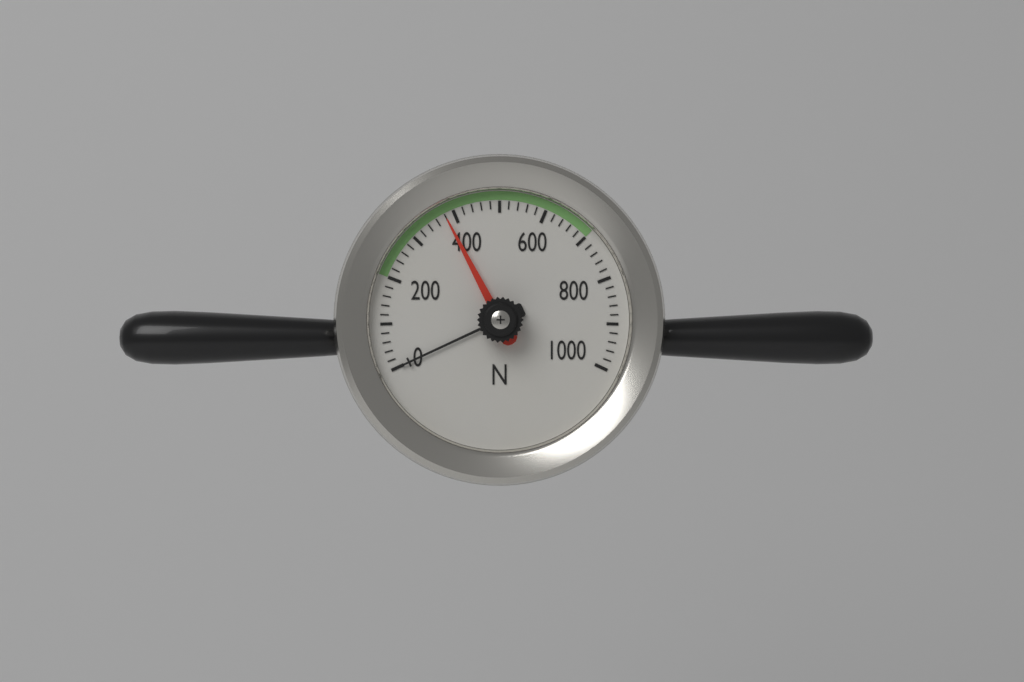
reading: 380 N
